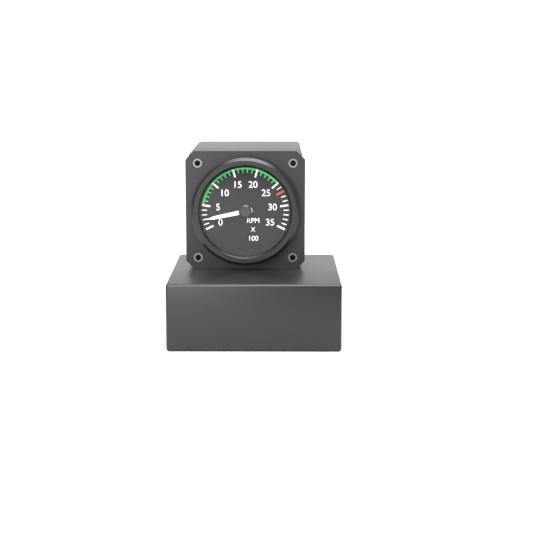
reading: 200 RPM
